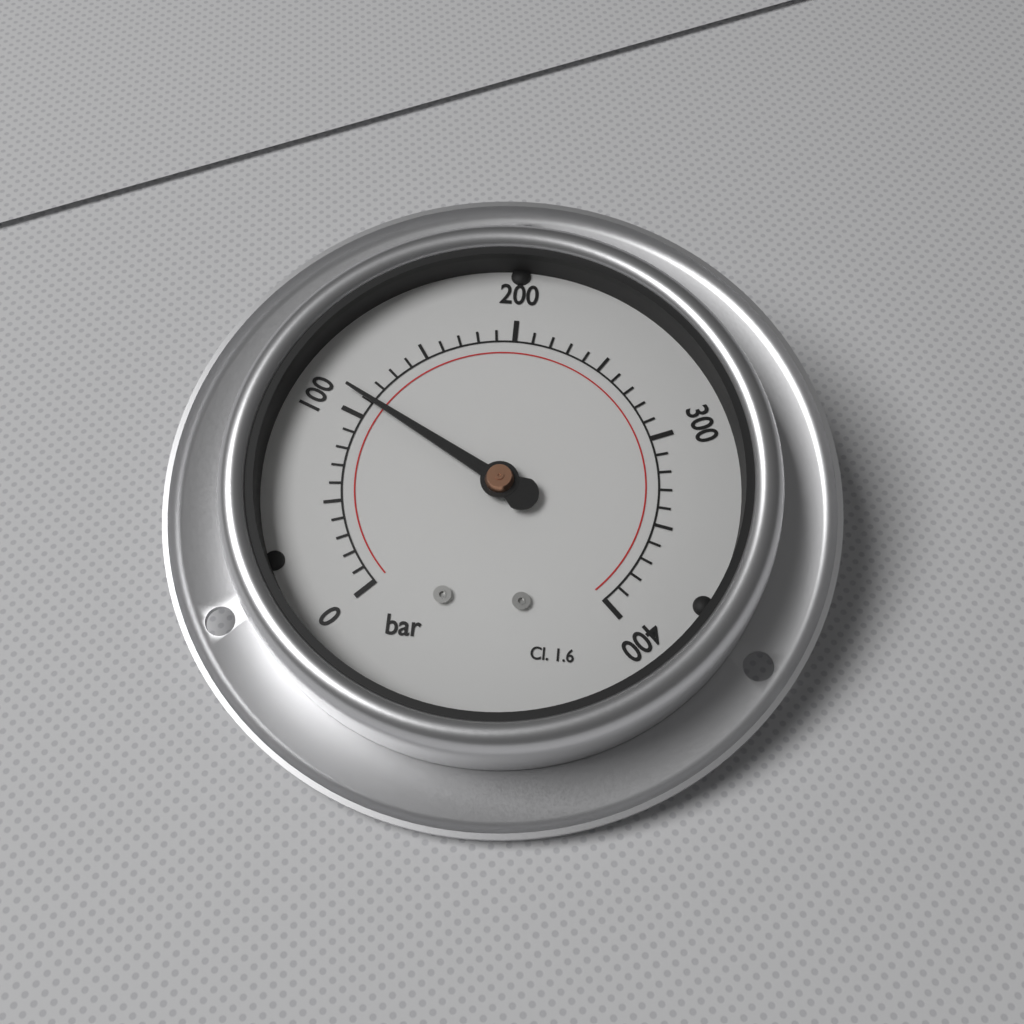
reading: 110 bar
